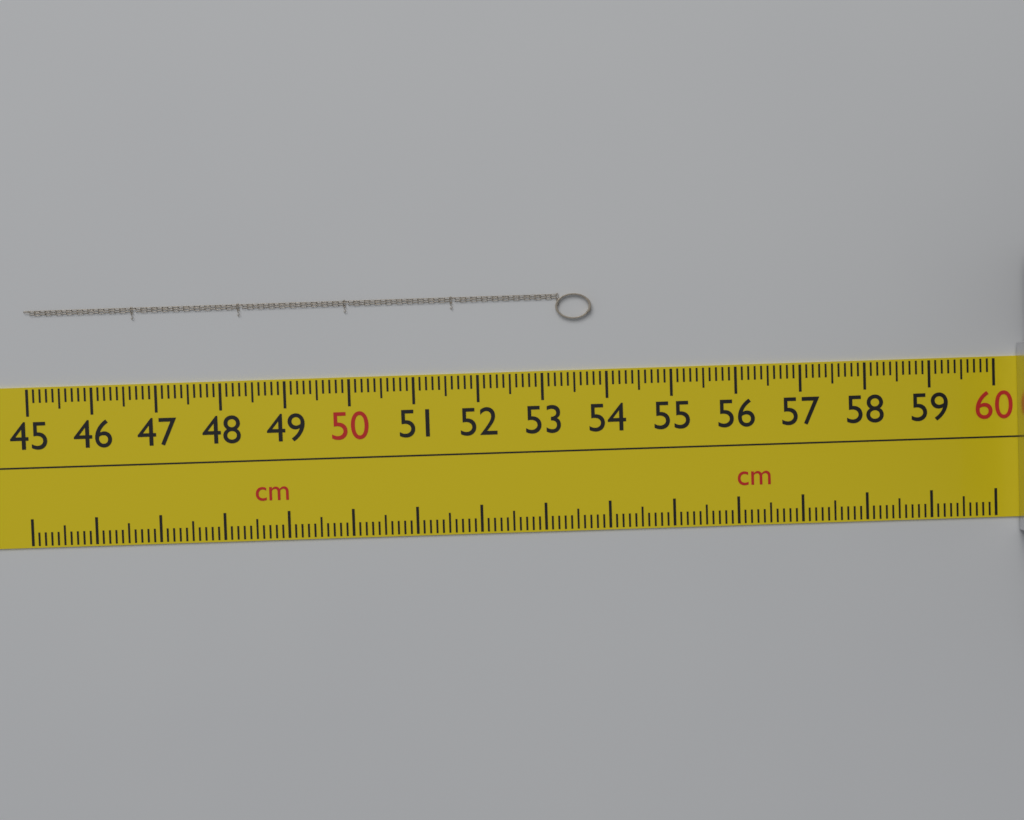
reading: 53.8 cm
